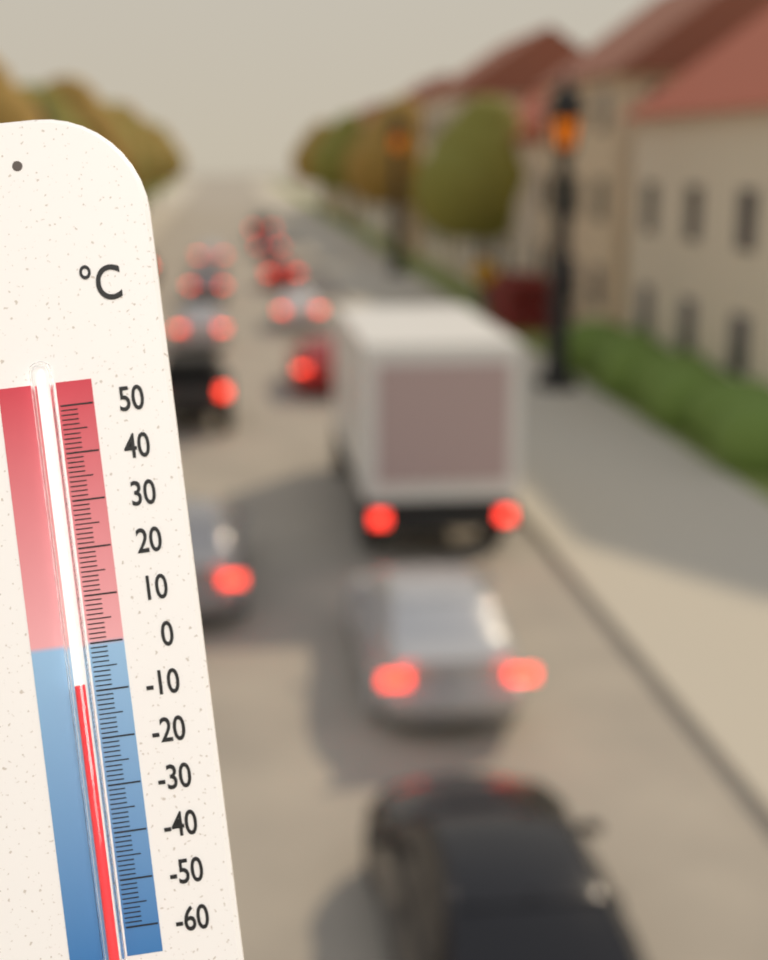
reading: -8 °C
